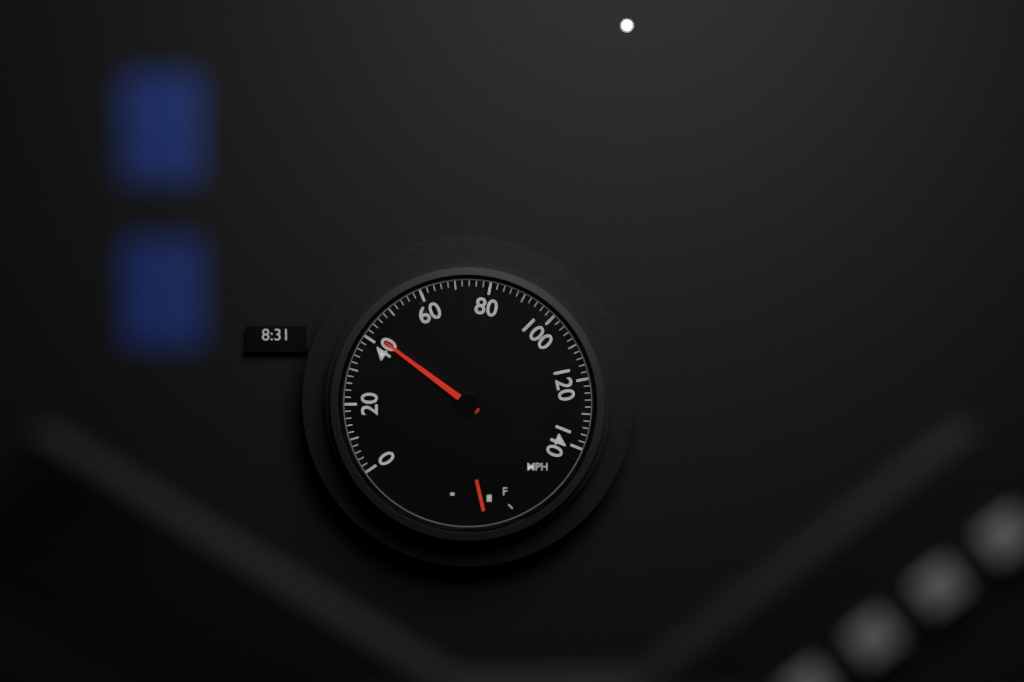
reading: 42 mph
